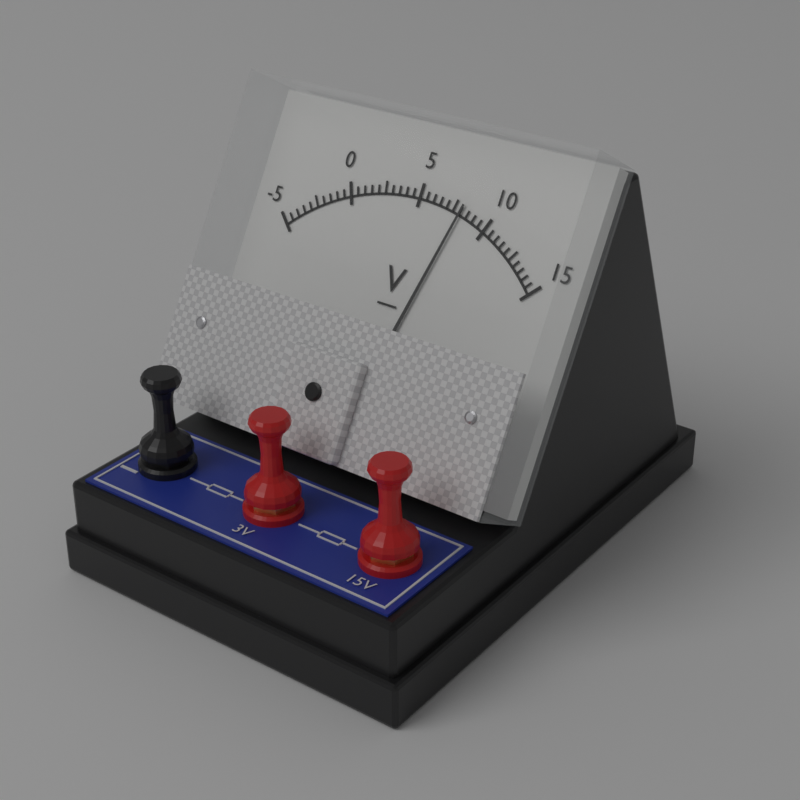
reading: 8.0 V
